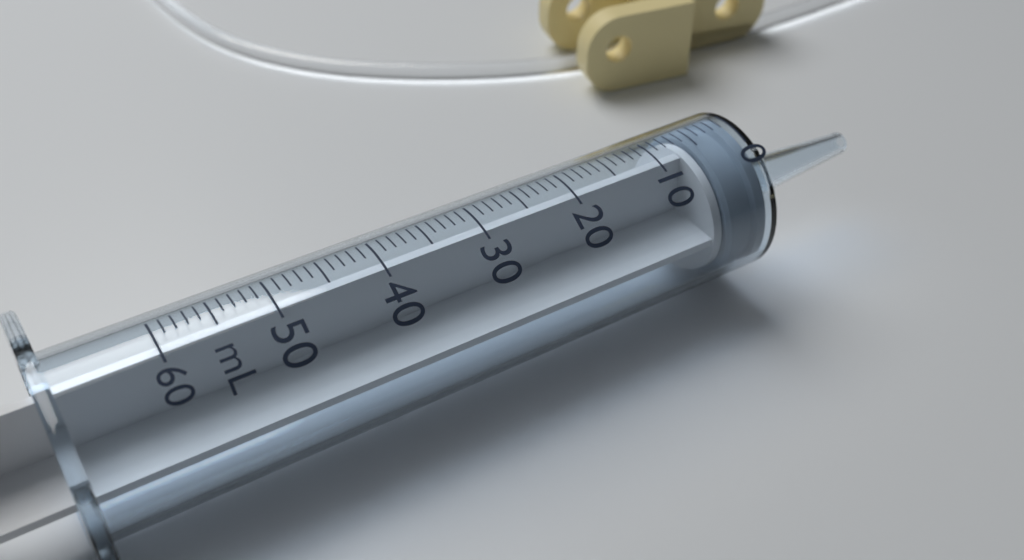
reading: 0 mL
